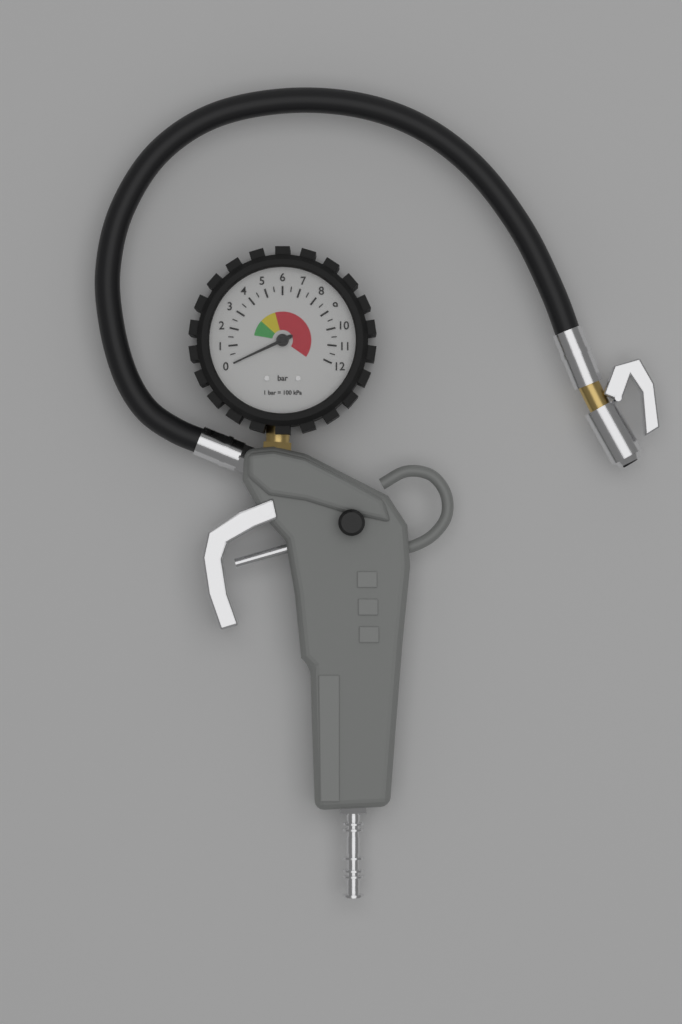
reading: 0.0 bar
